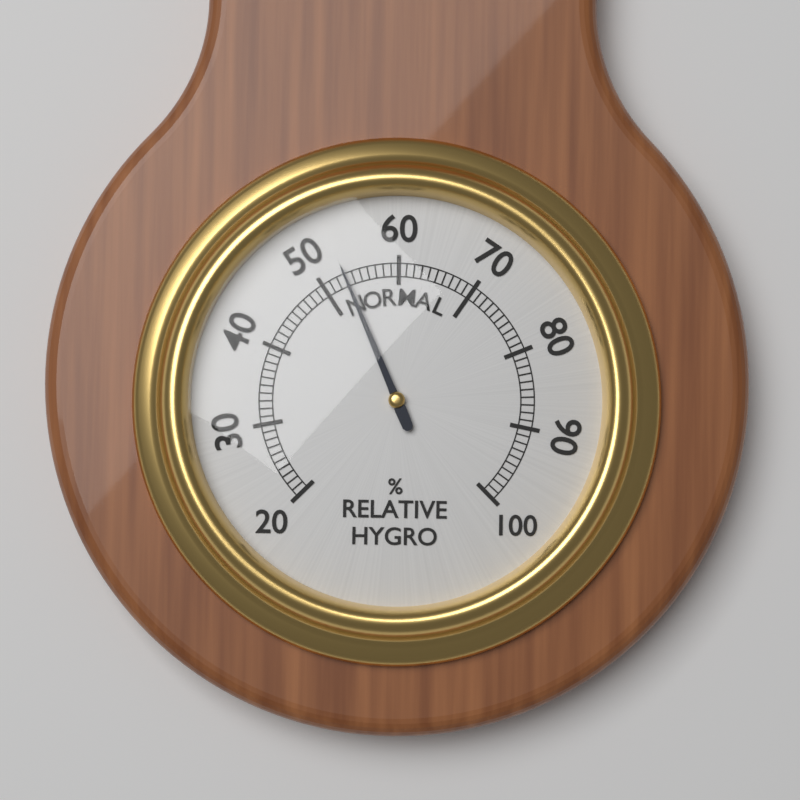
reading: 53 %
